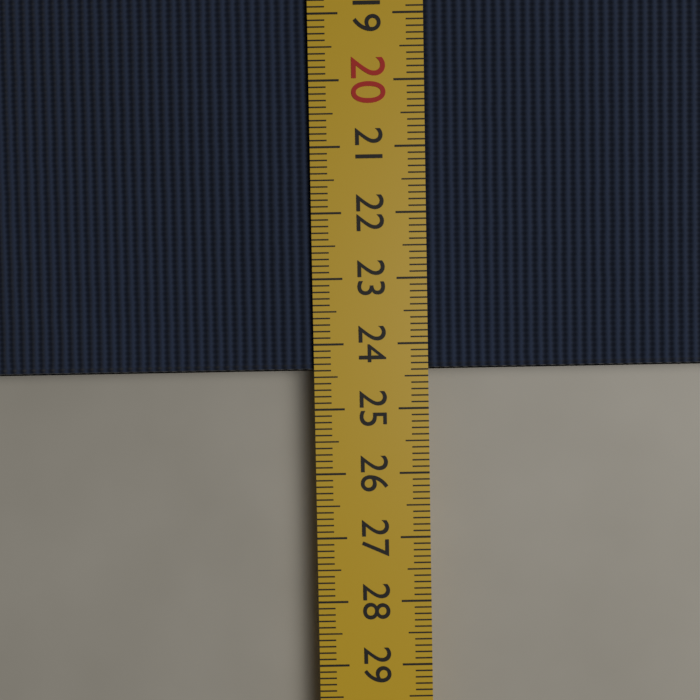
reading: 24.4 cm
